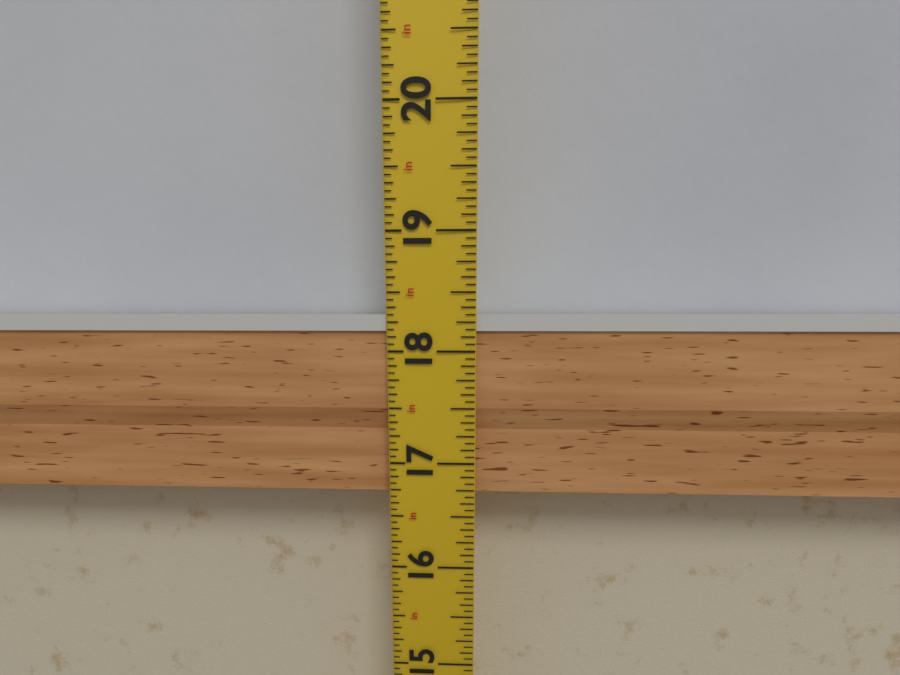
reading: 18.3125 in
